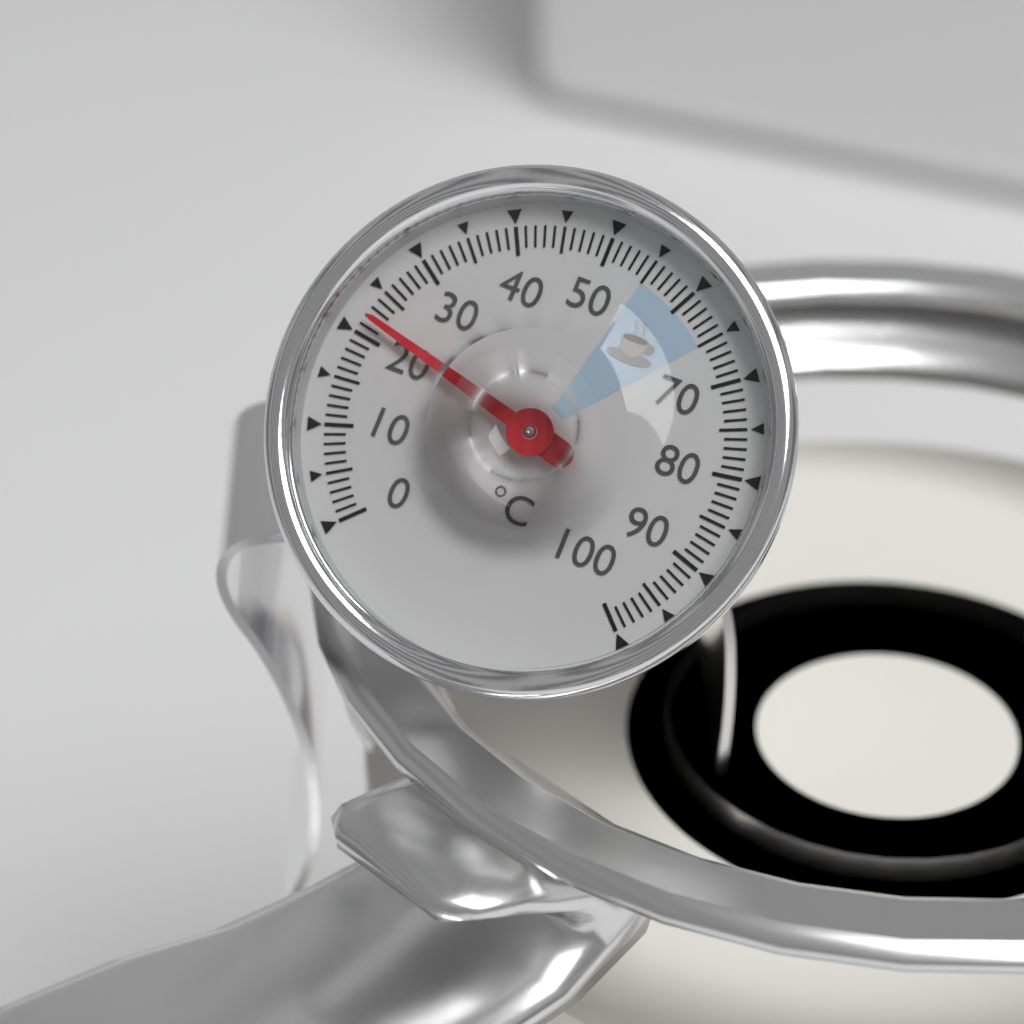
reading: 22 °C
